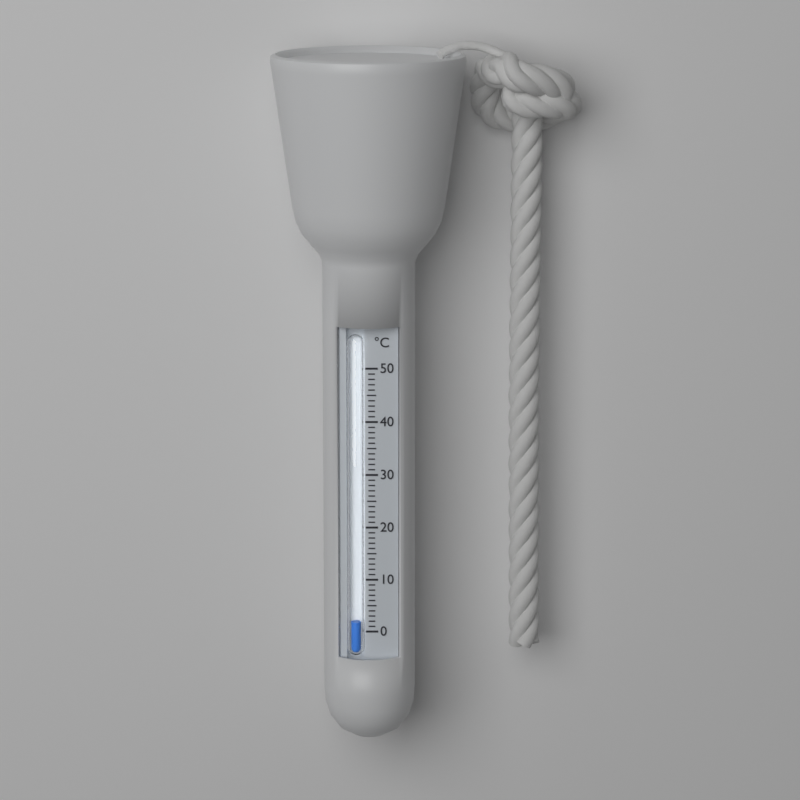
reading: 2 °C
